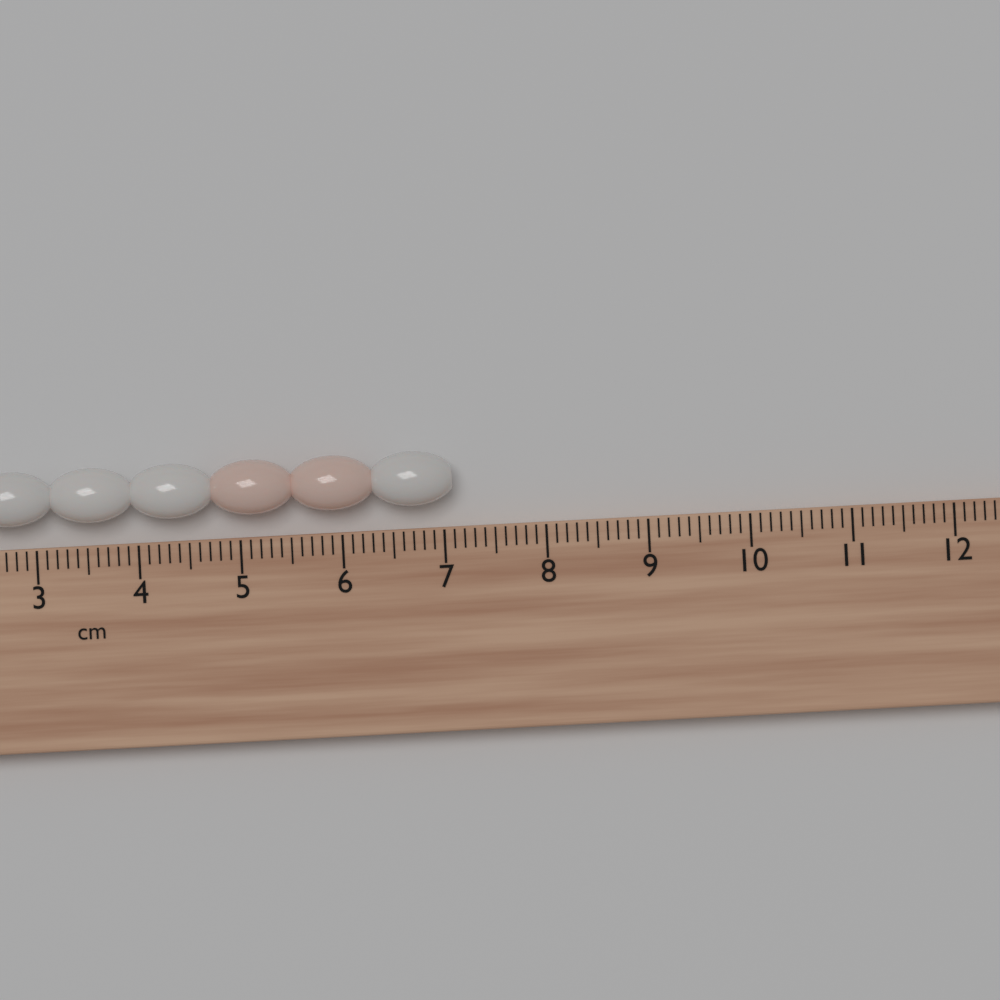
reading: 7.1 cm
